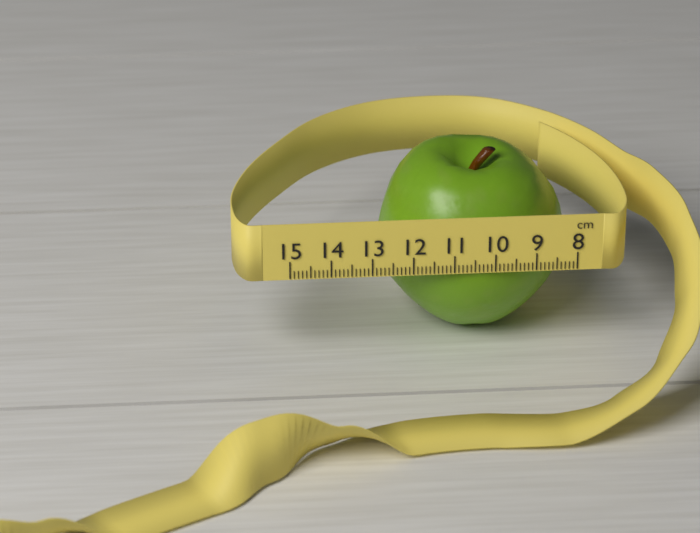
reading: 12.7 cm
